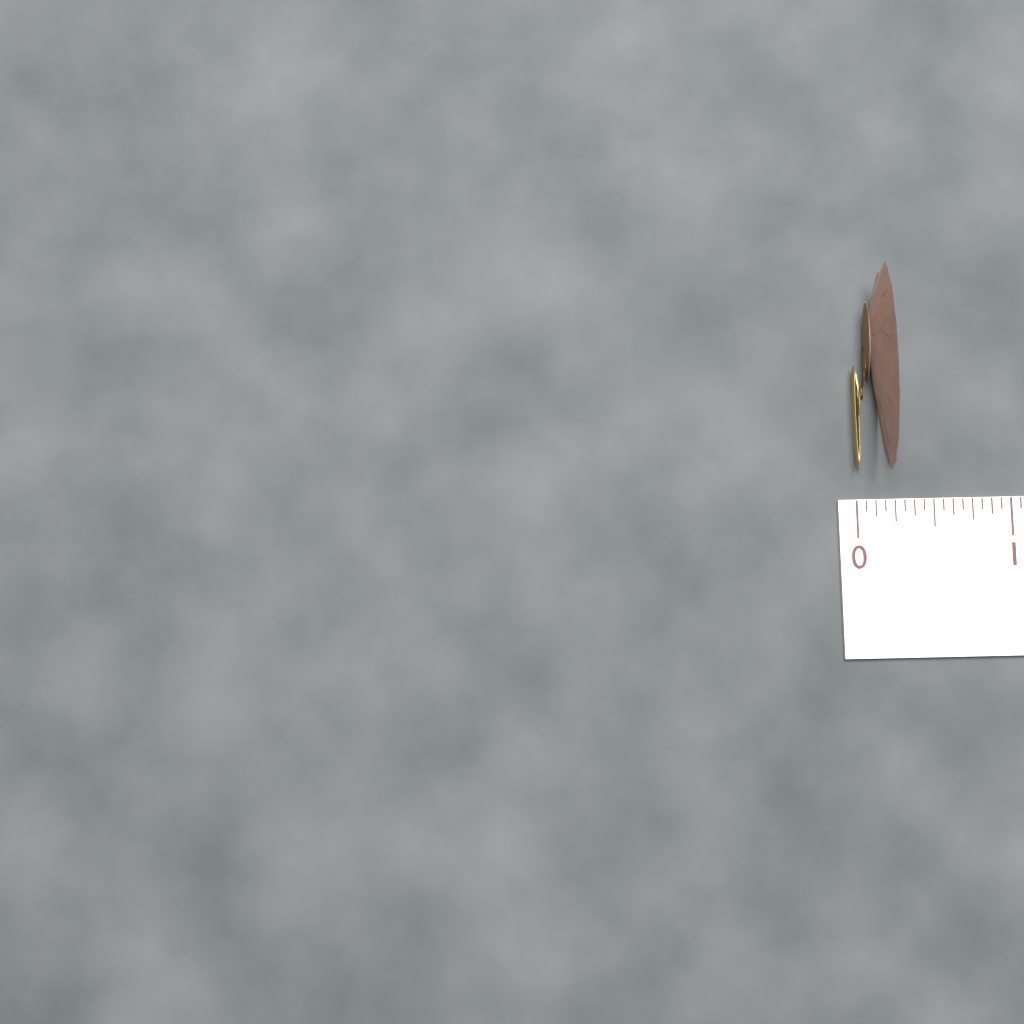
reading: 0.1875 (no unit)
